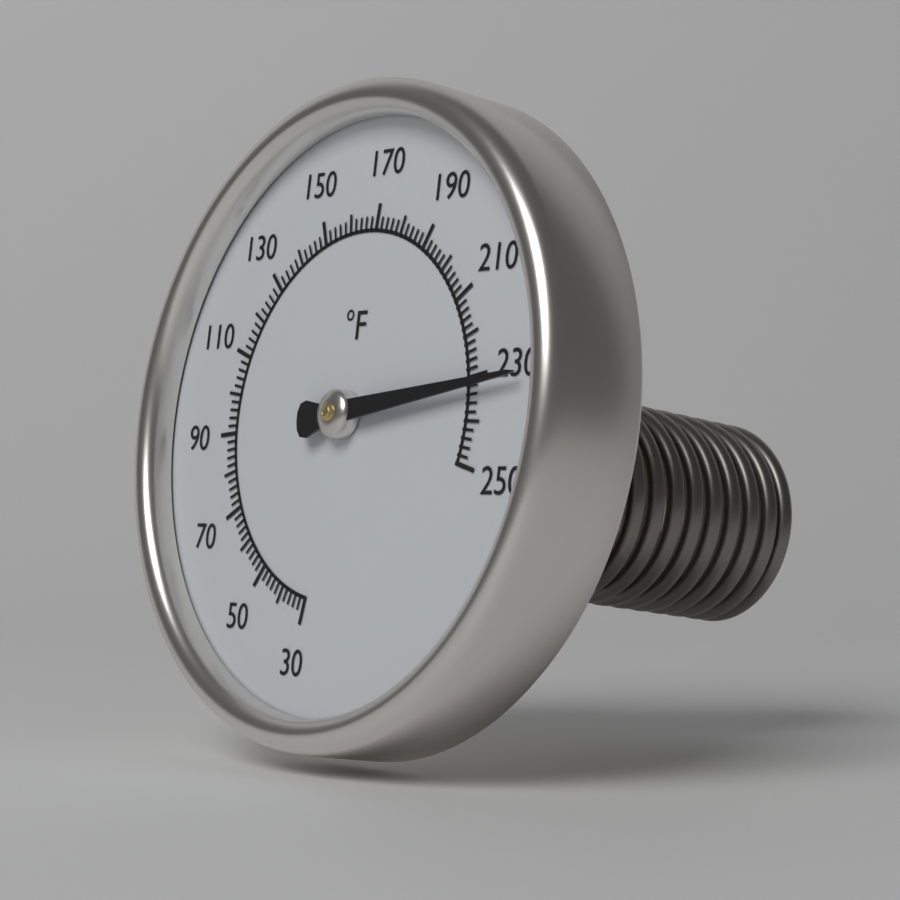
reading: 232 °F
